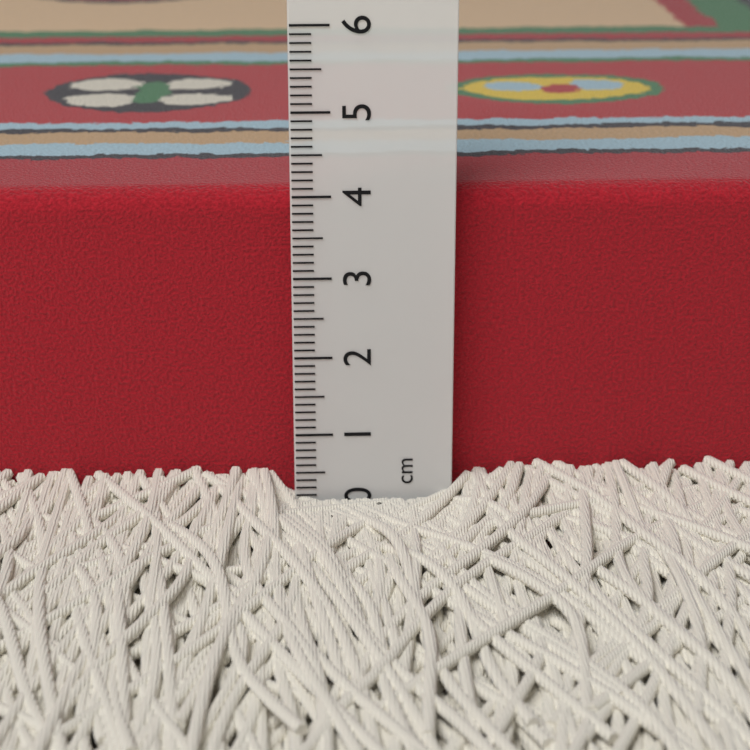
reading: 4.0 cm
